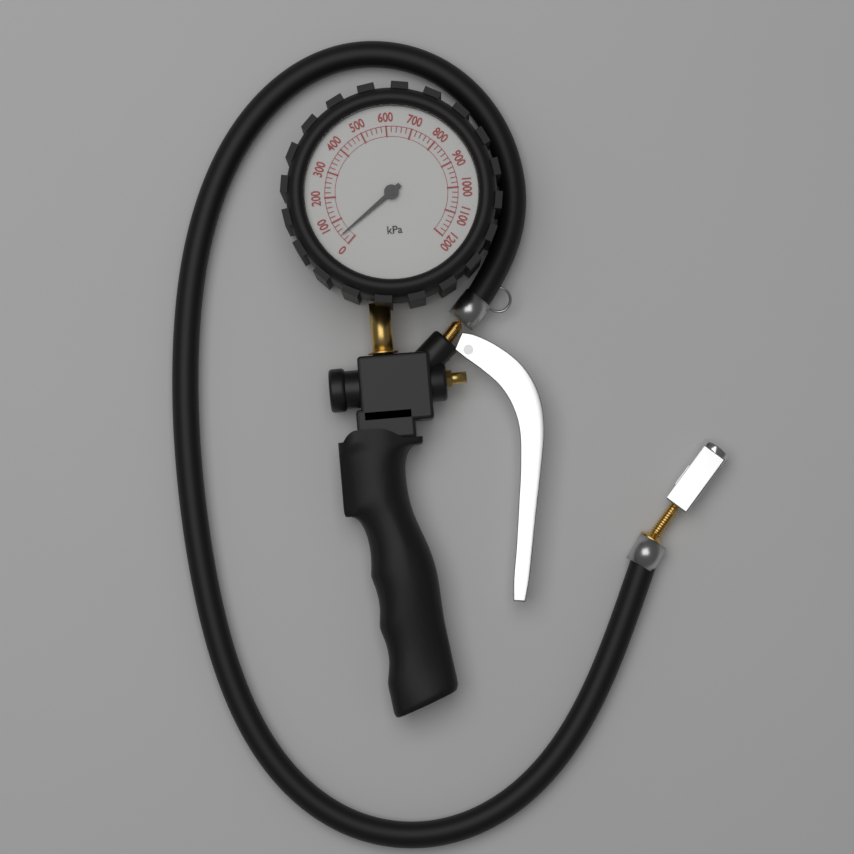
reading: 40 kPa
